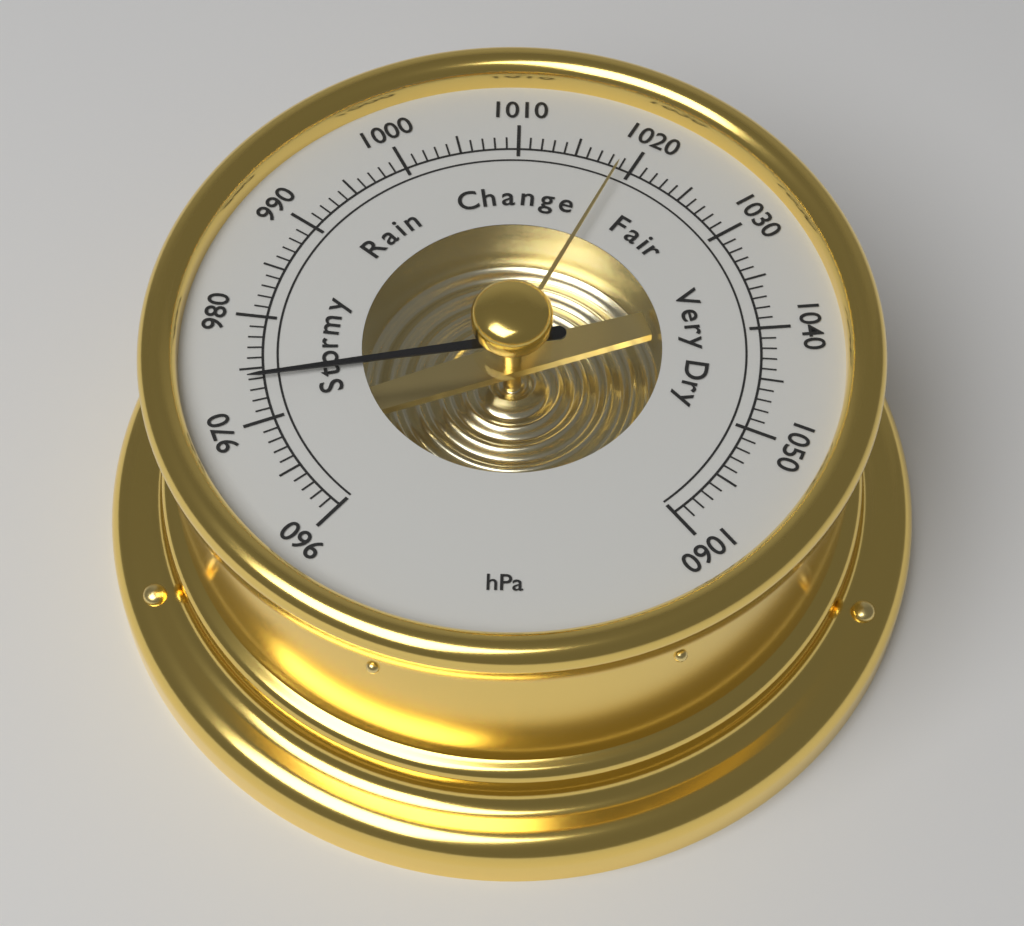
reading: 974 hPa
